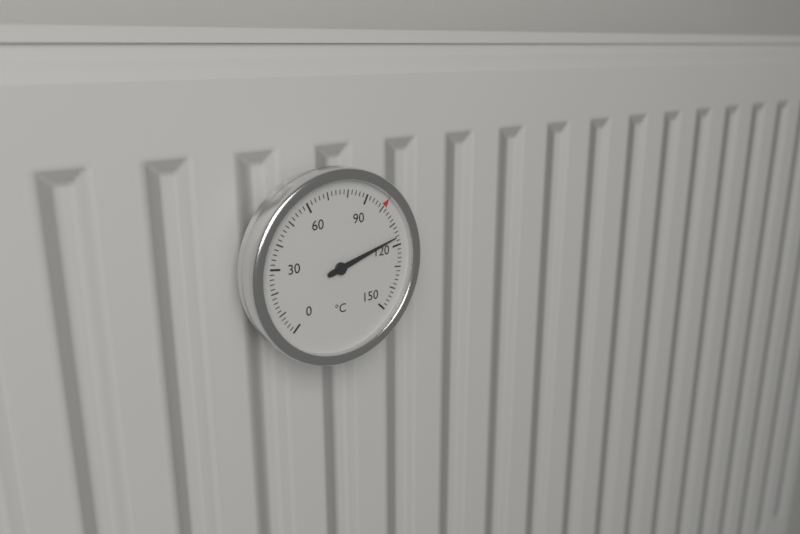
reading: 116 °C
